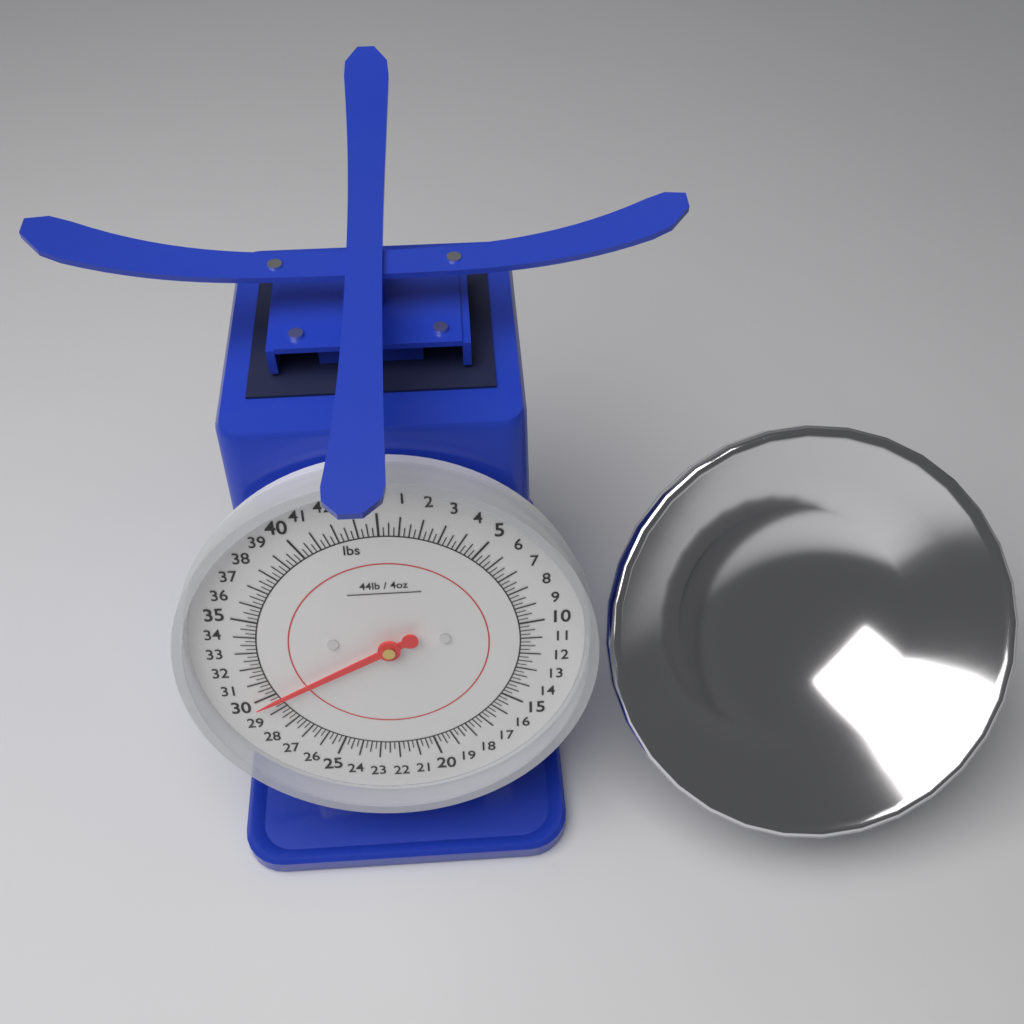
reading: 29.75 lbs
